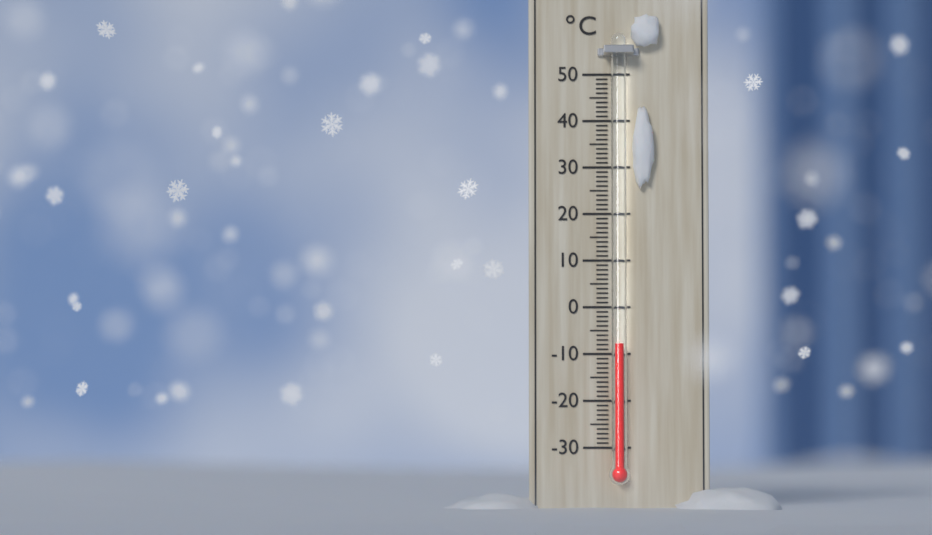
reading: -8 °C
